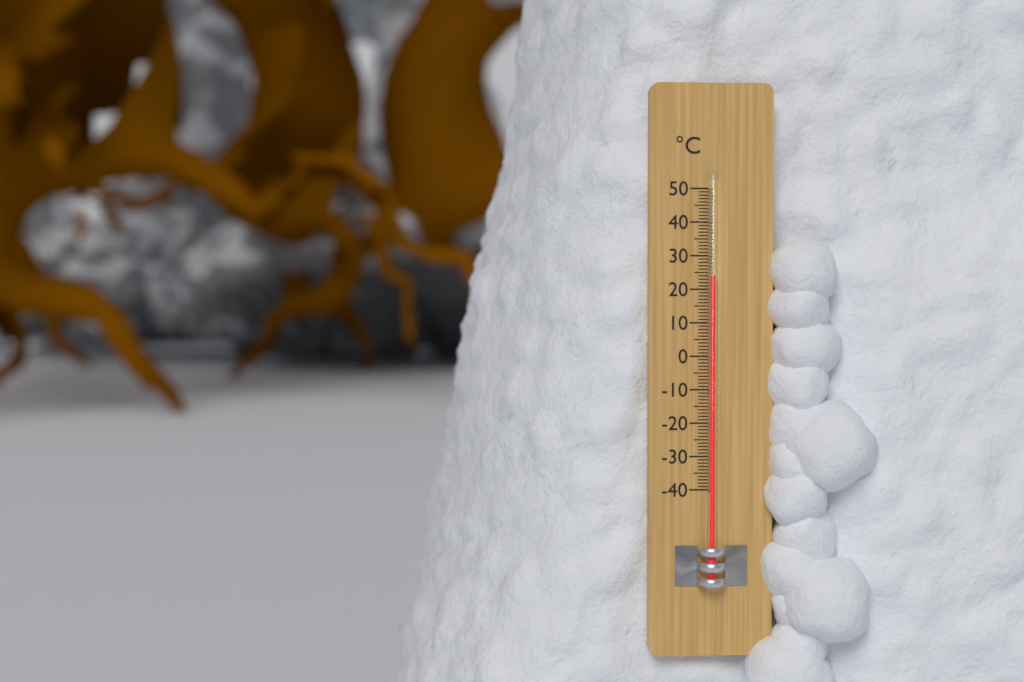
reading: 24 °C
